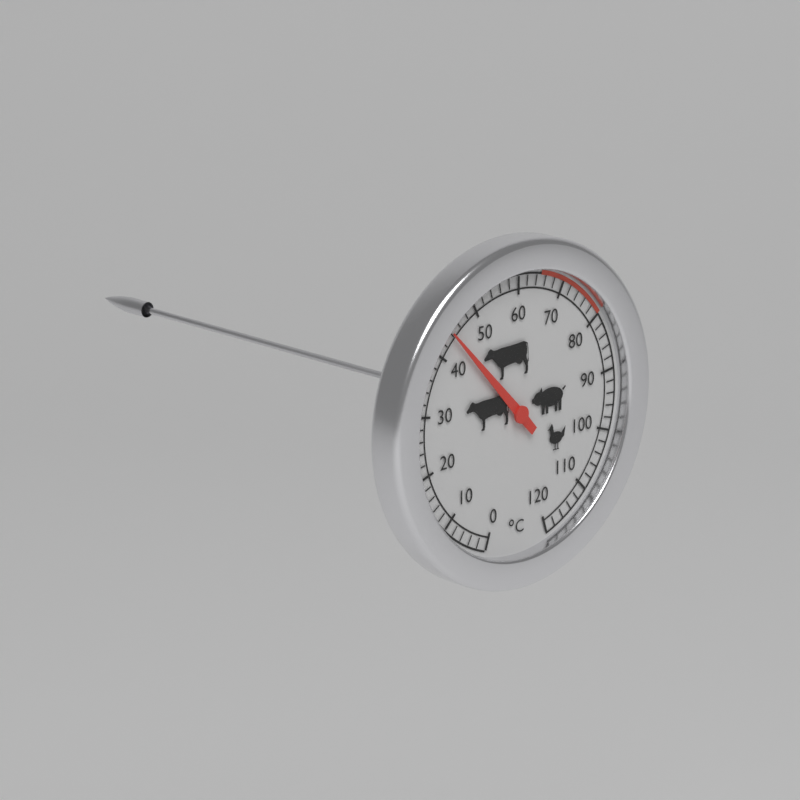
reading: 44 °C
